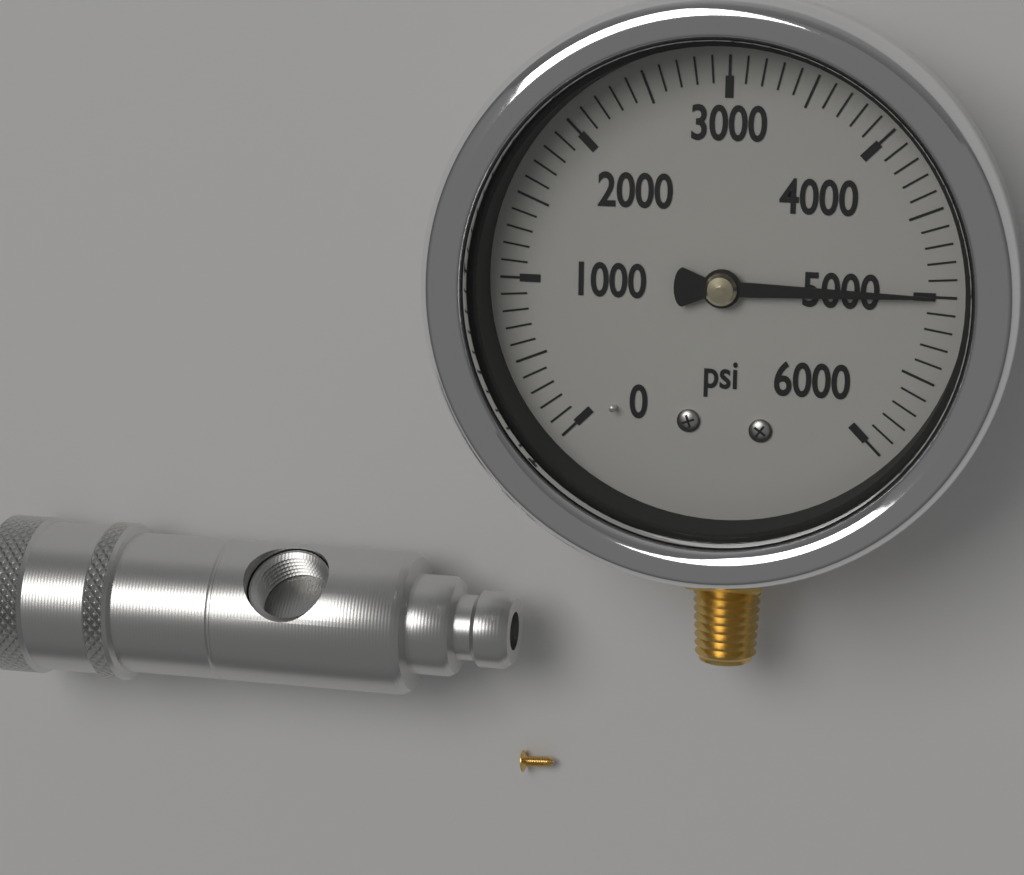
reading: 5000 psi
